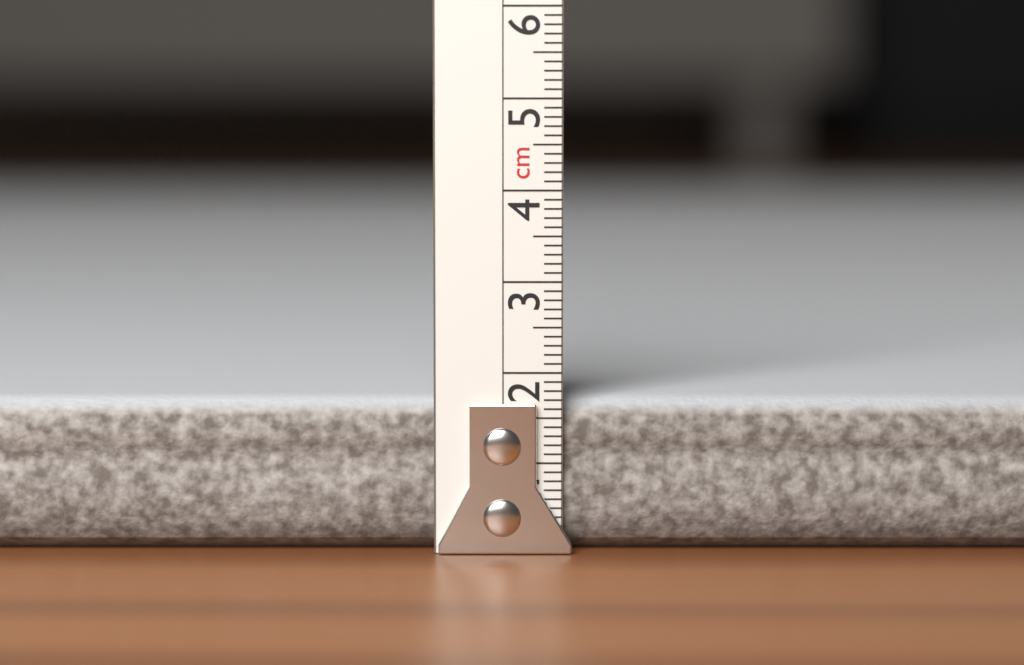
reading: 1.7 cm
